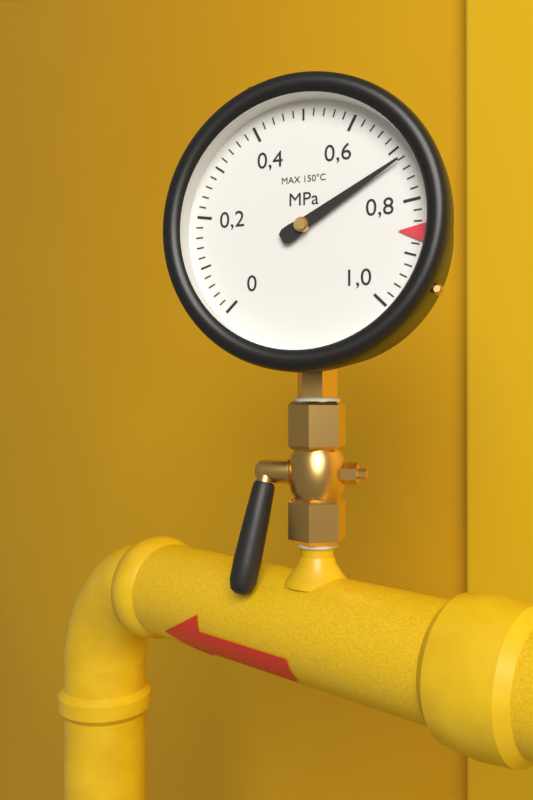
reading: 0.72 MPa
